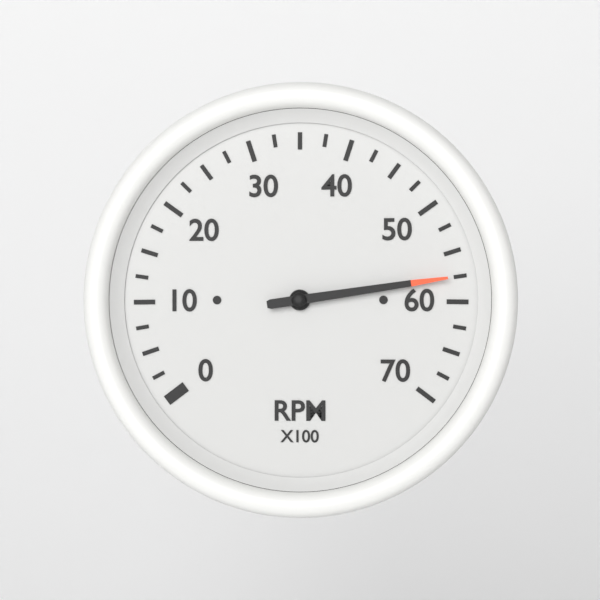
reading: 57.5 RPM x100
